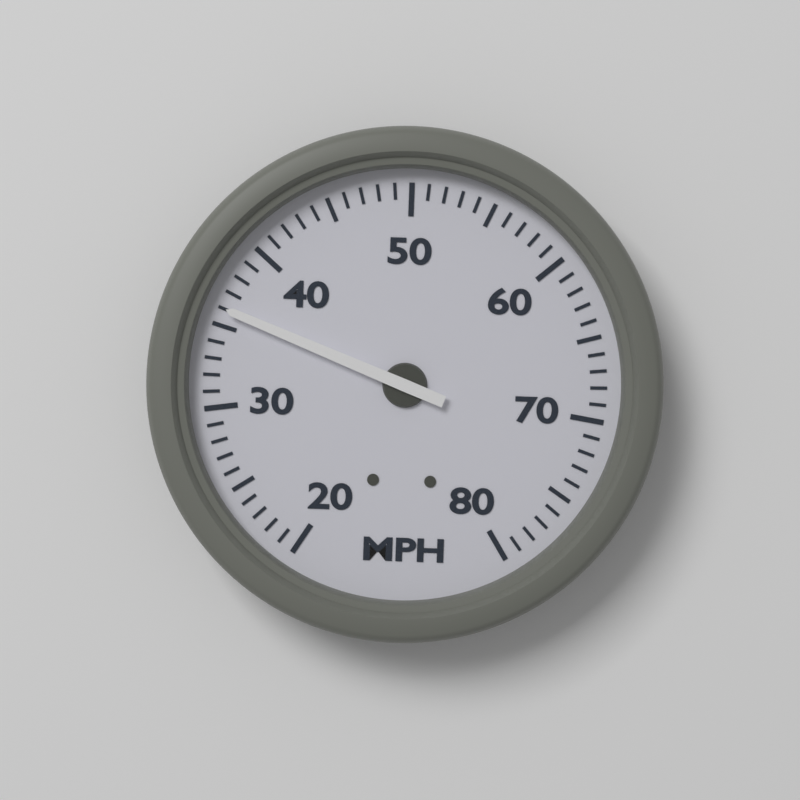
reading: 36 MPH
